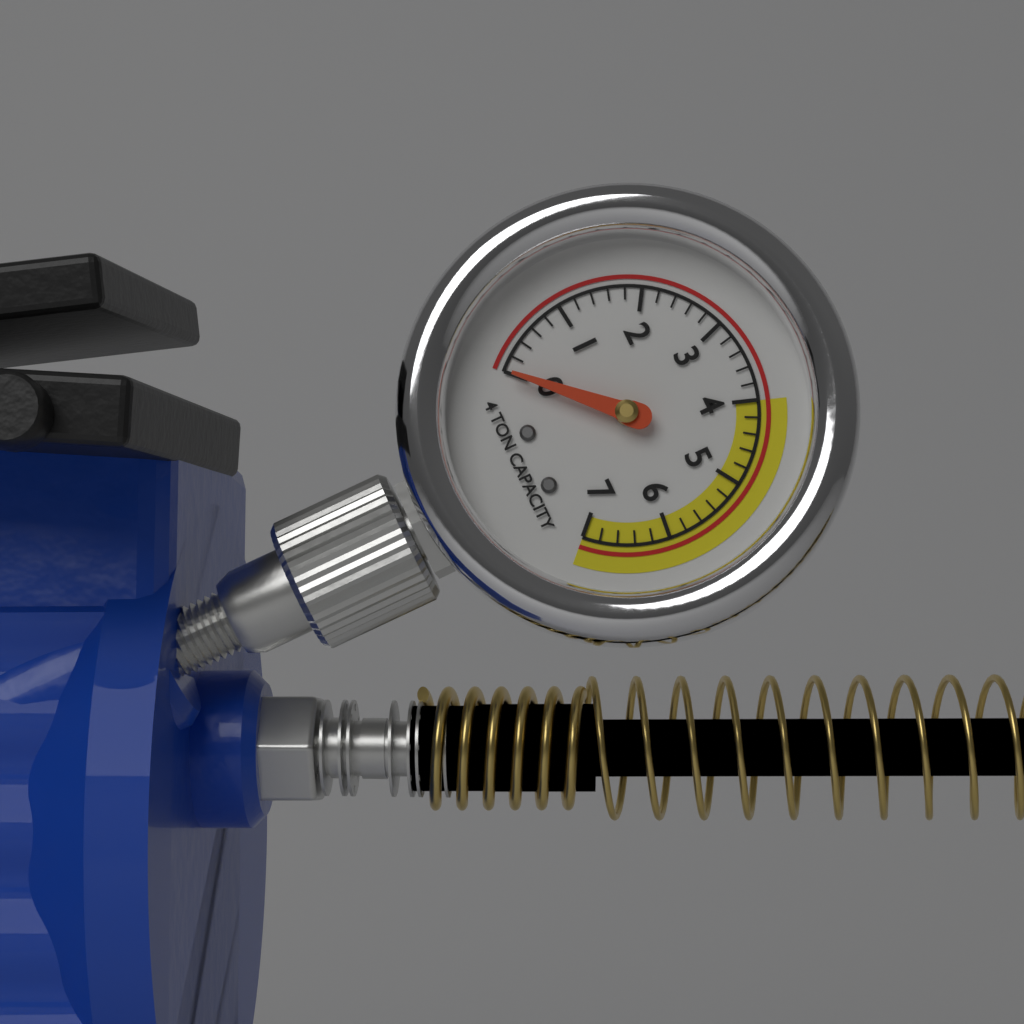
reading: 0.0 ton
